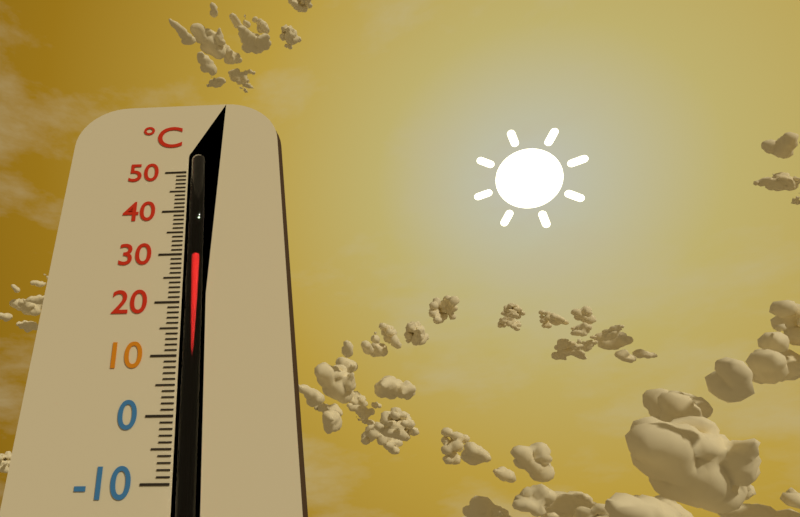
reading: 30 °C
